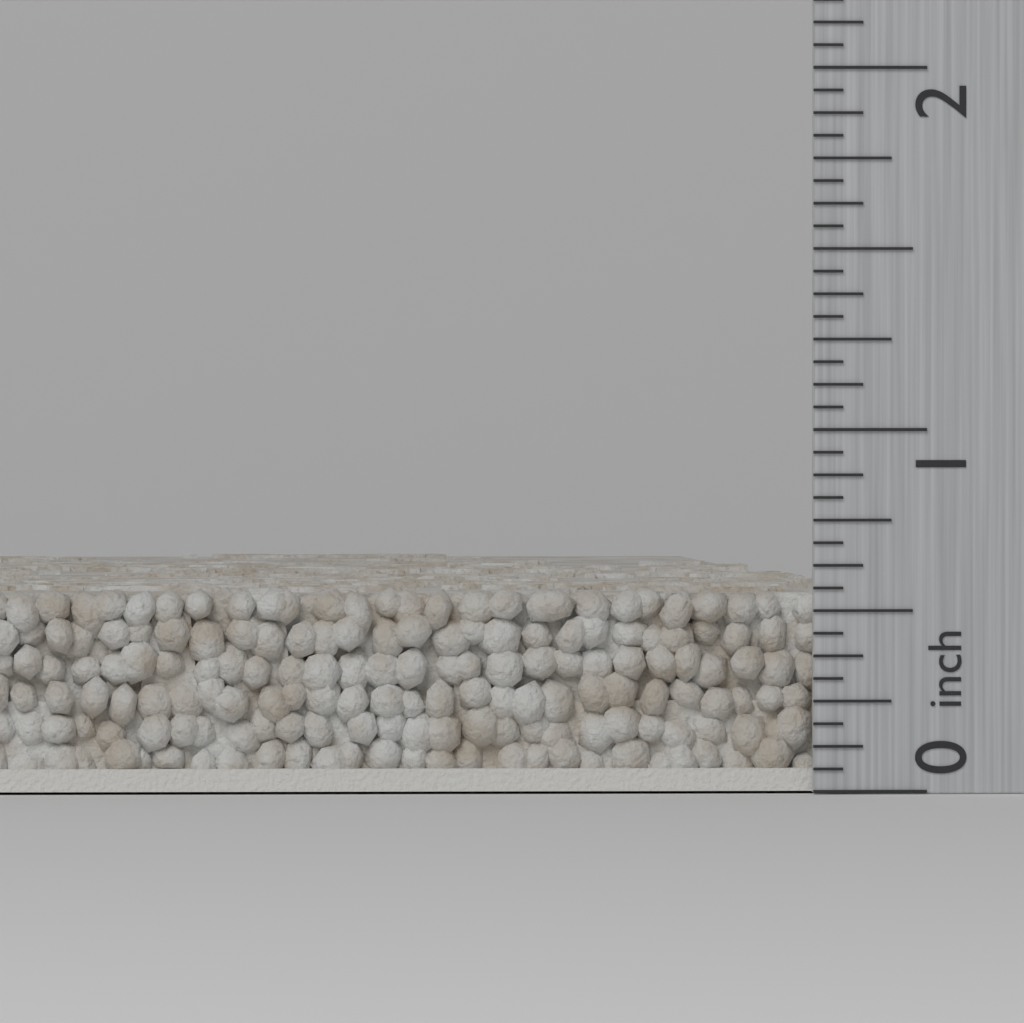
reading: 0.5625 inch
